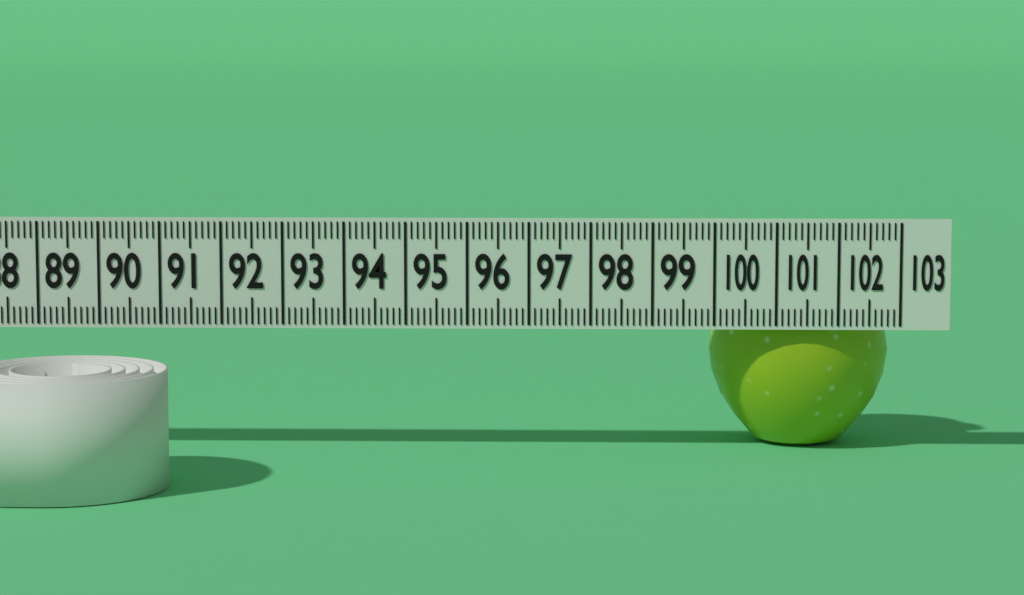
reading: 100.0 (no unit)
